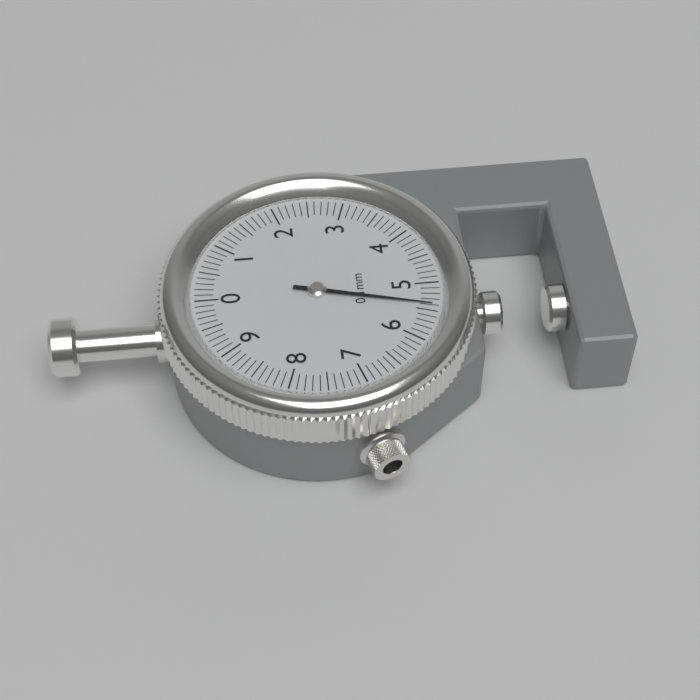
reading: 5.4 mm
